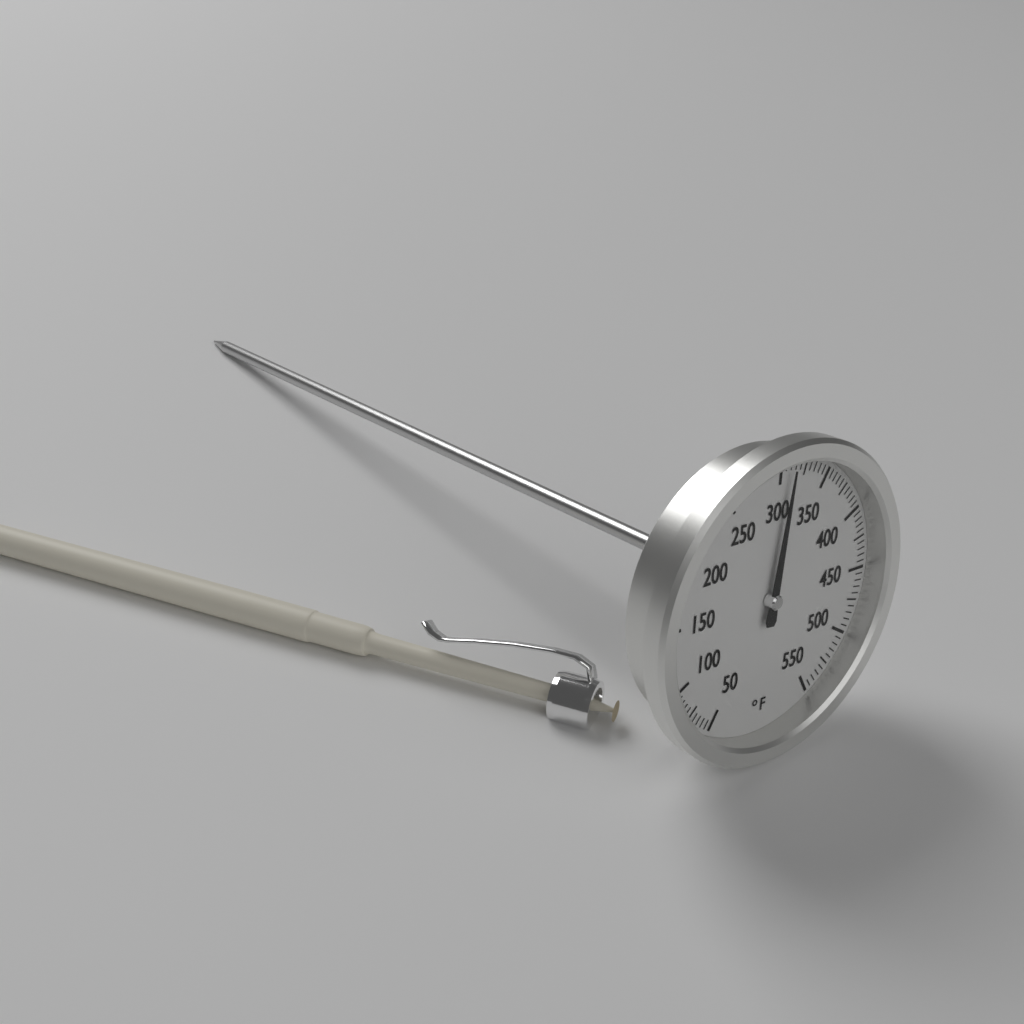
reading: 310 °F
